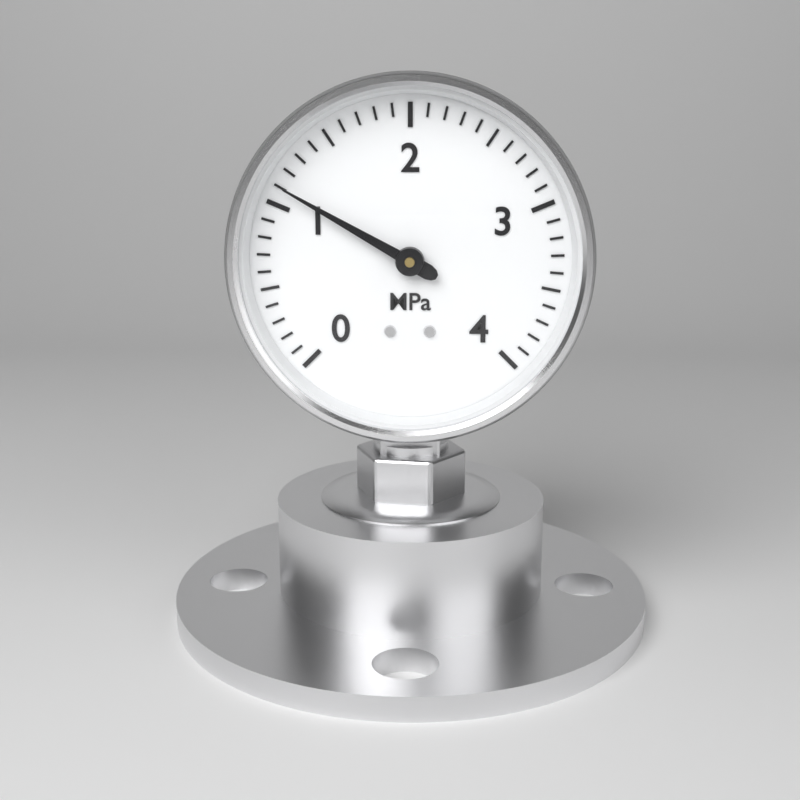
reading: 1.1 MPa
